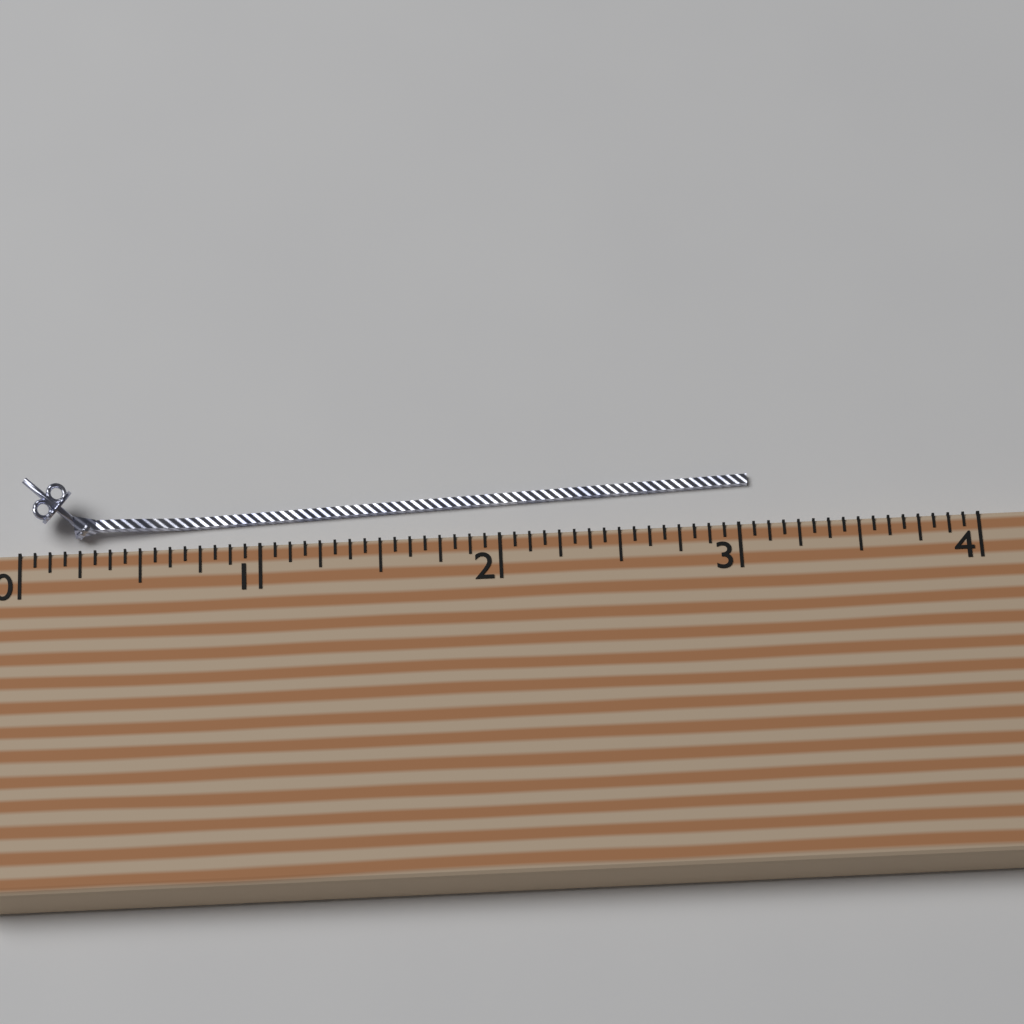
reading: 3.0625 (no unit)
